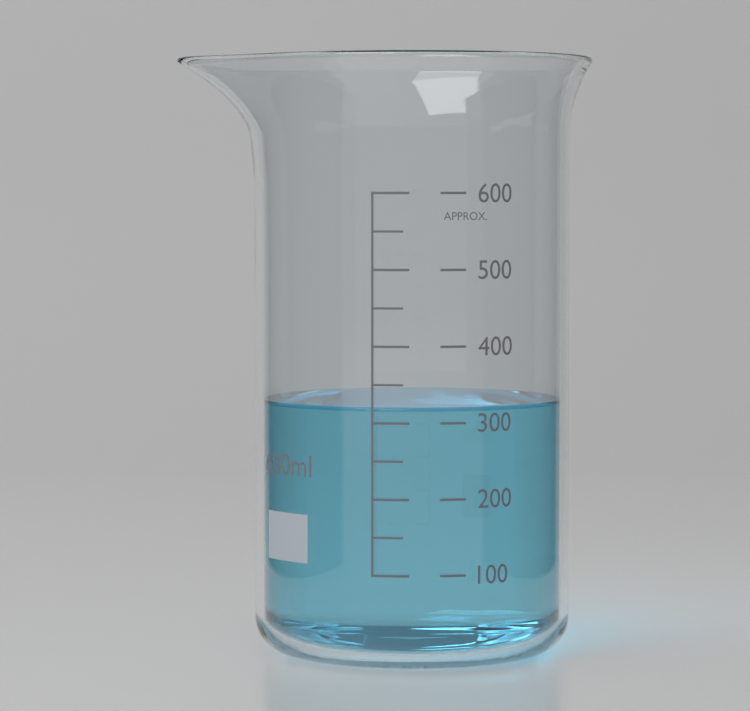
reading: 320 ml
